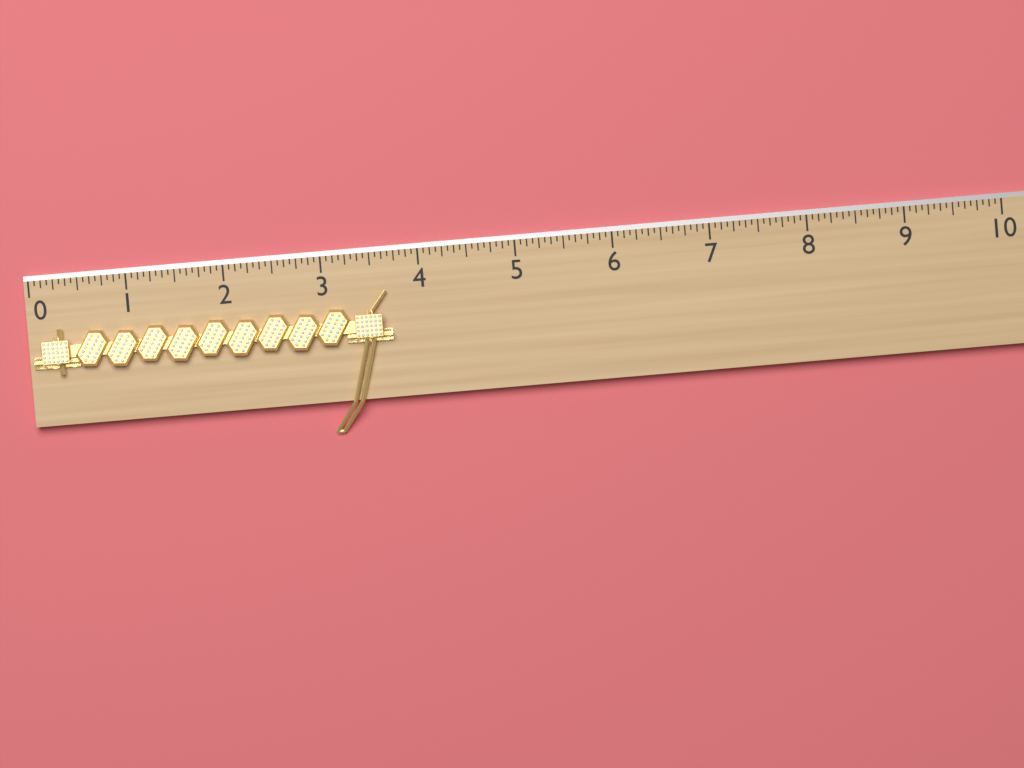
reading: 3.6875 (no unit)
